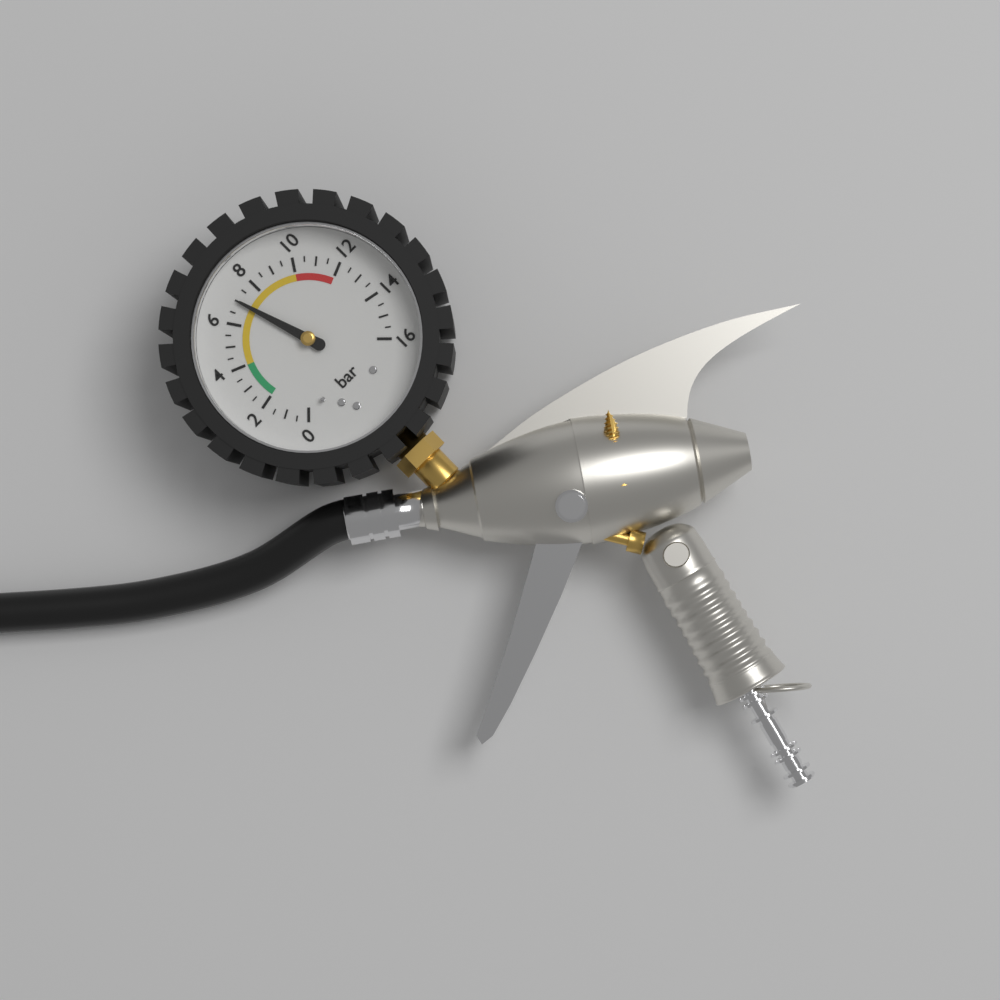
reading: 7.0 bar
